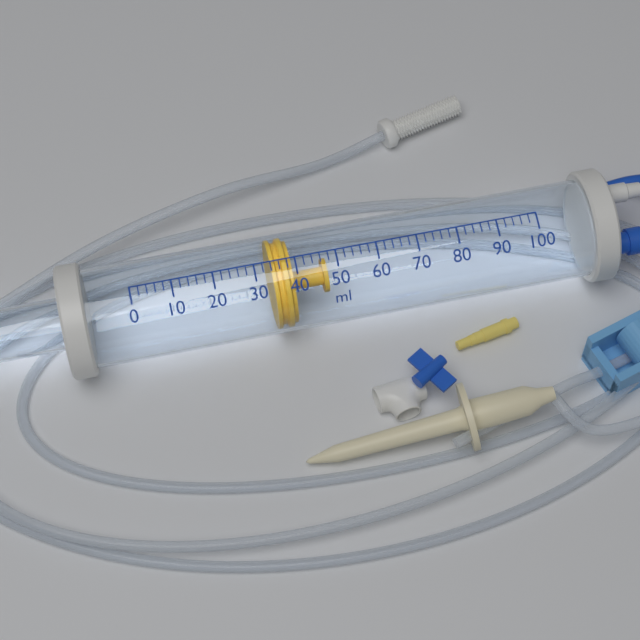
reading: 34 ml
